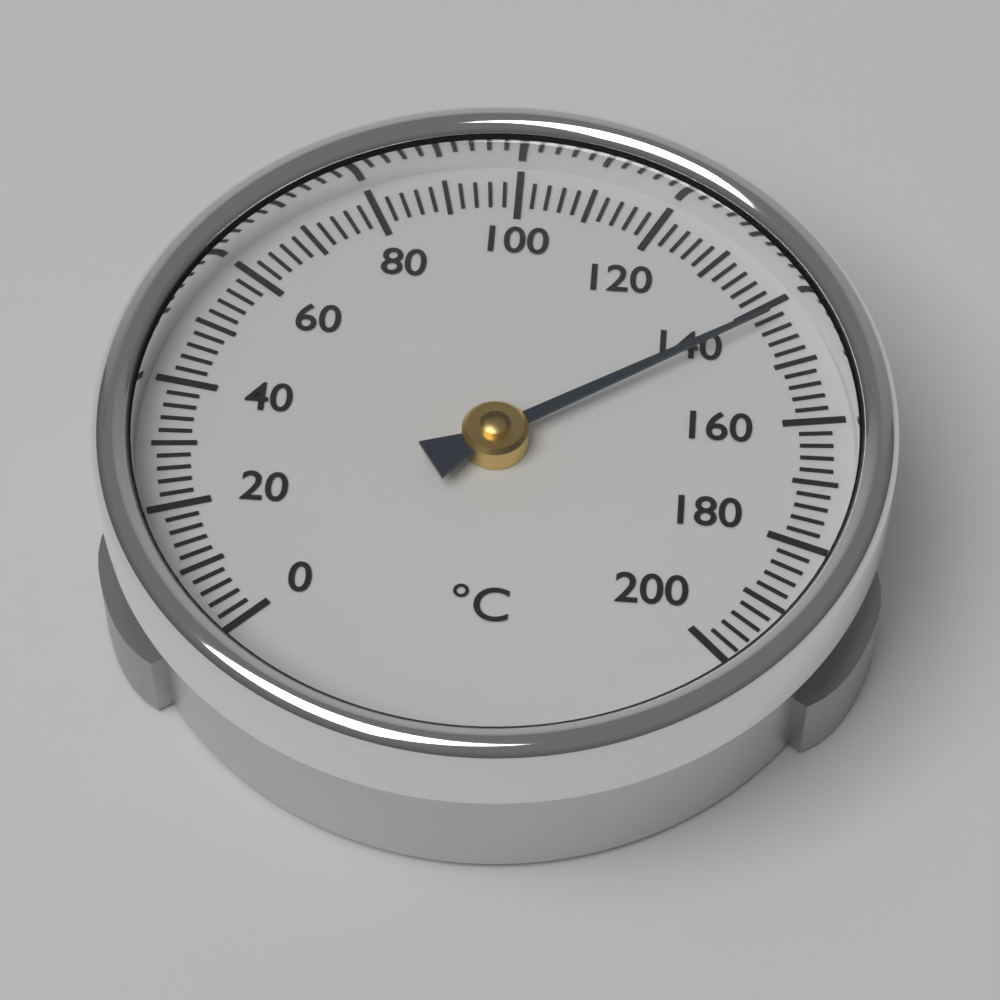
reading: 142 °C
